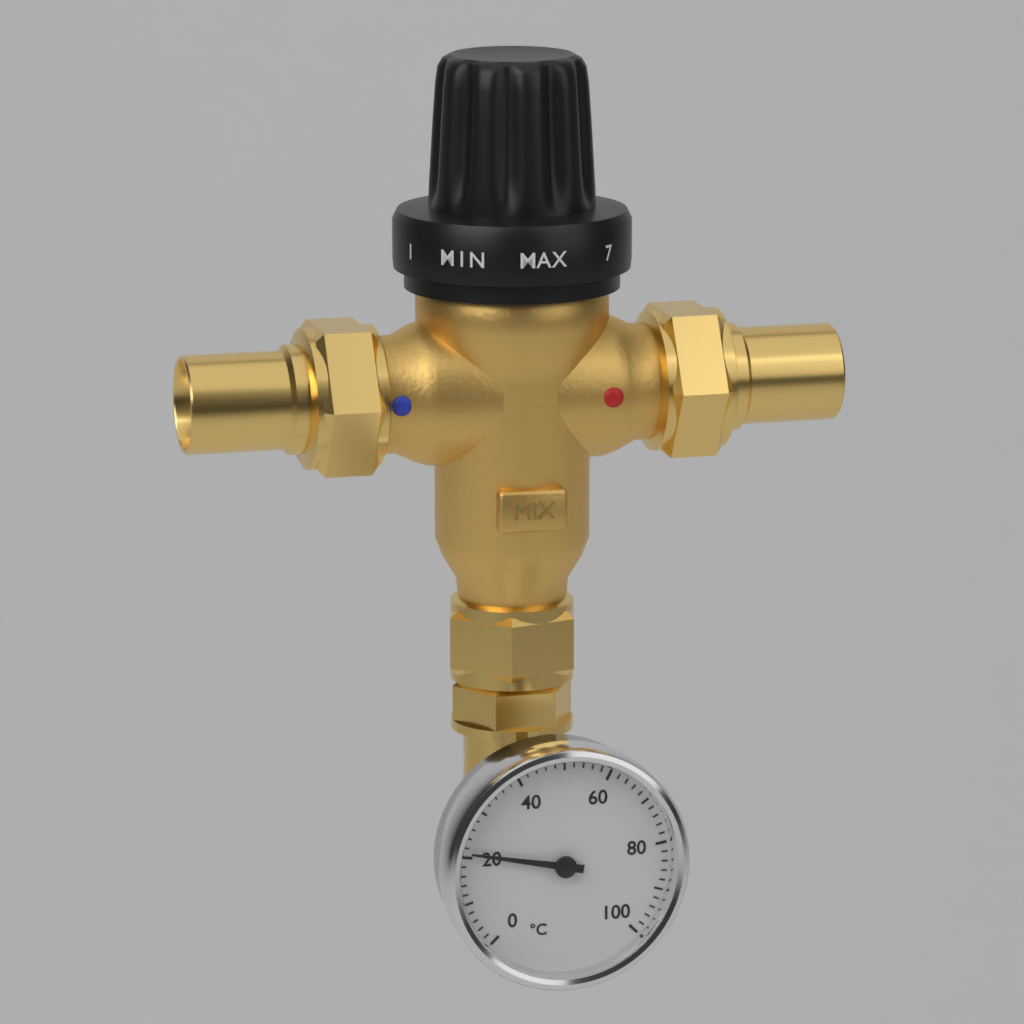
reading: 21 °C
